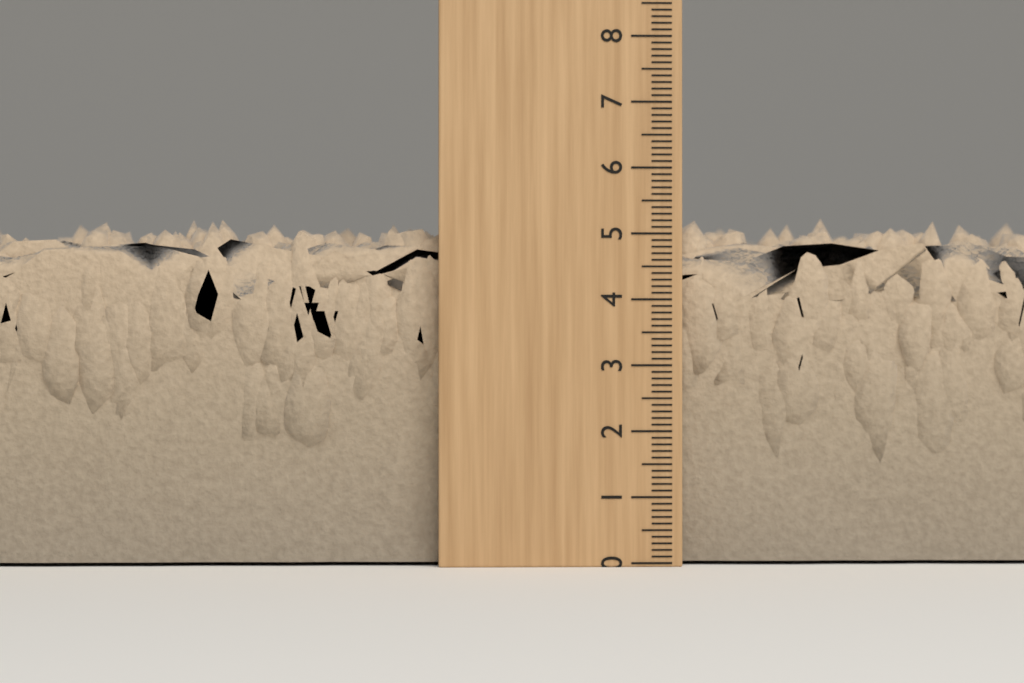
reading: 5.3 (no unit)
